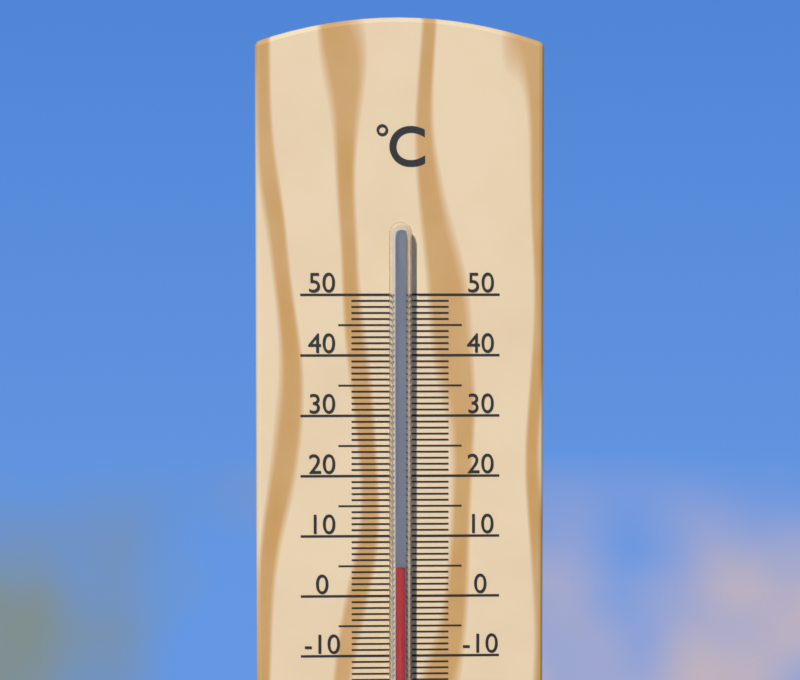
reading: 5 °C
